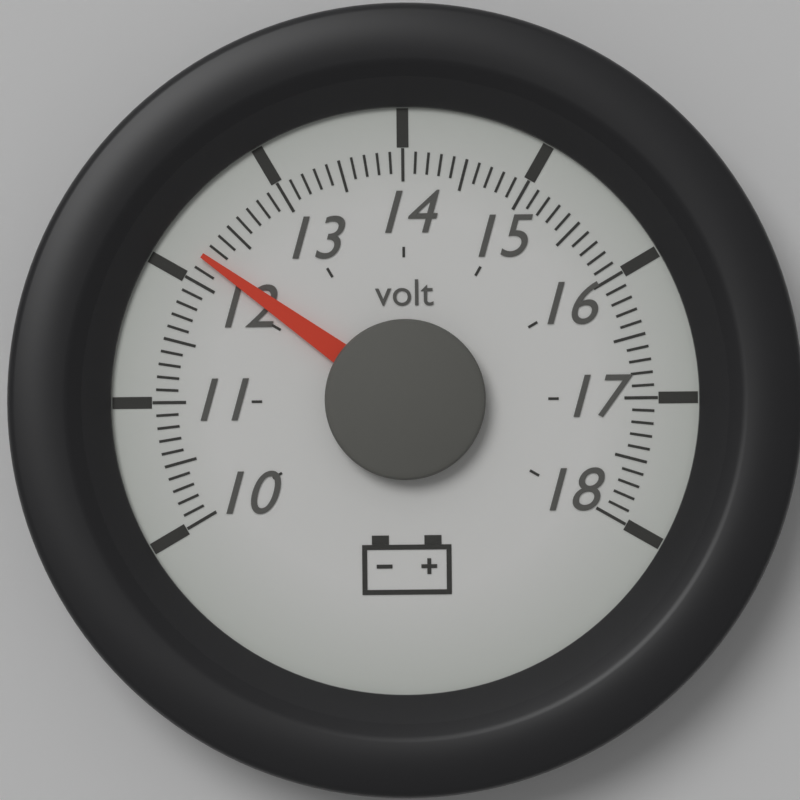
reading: 12.2 volt
